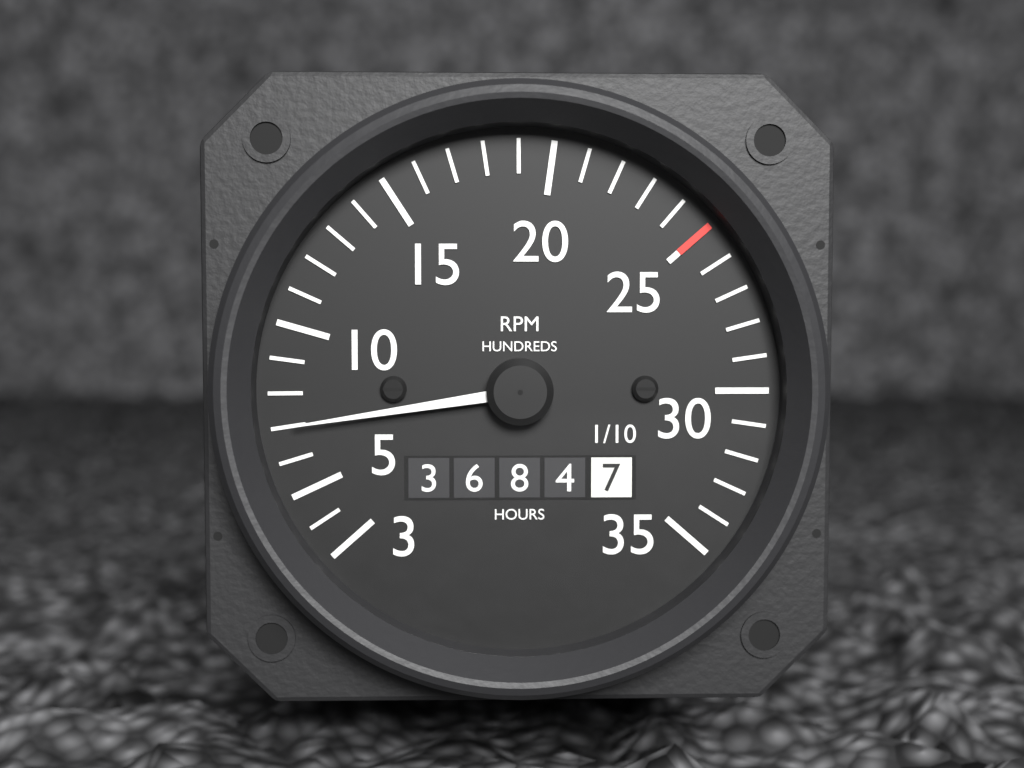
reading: 700 RPM
